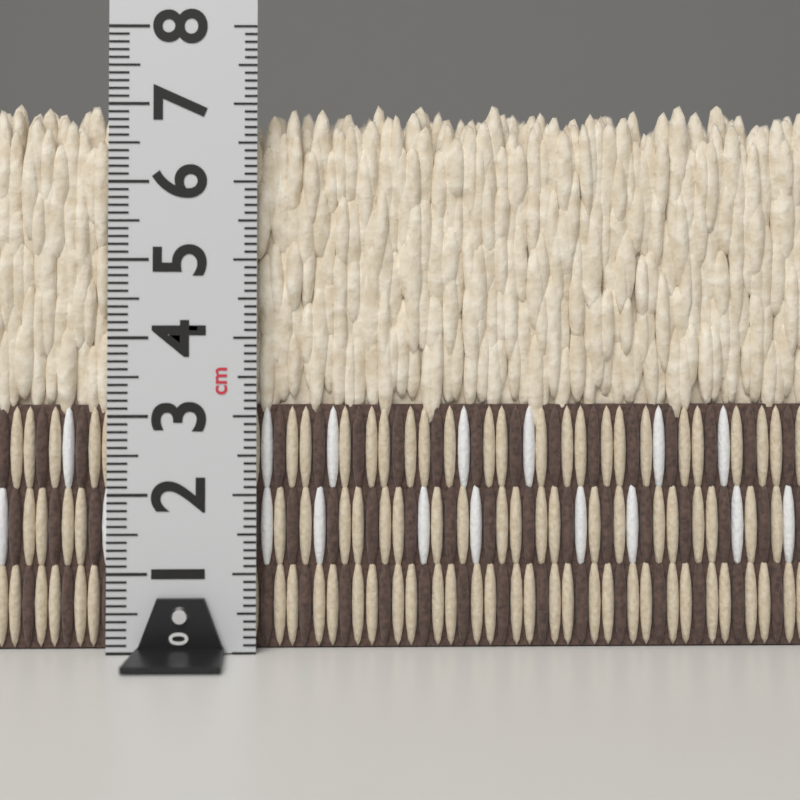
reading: 7.1 cm
